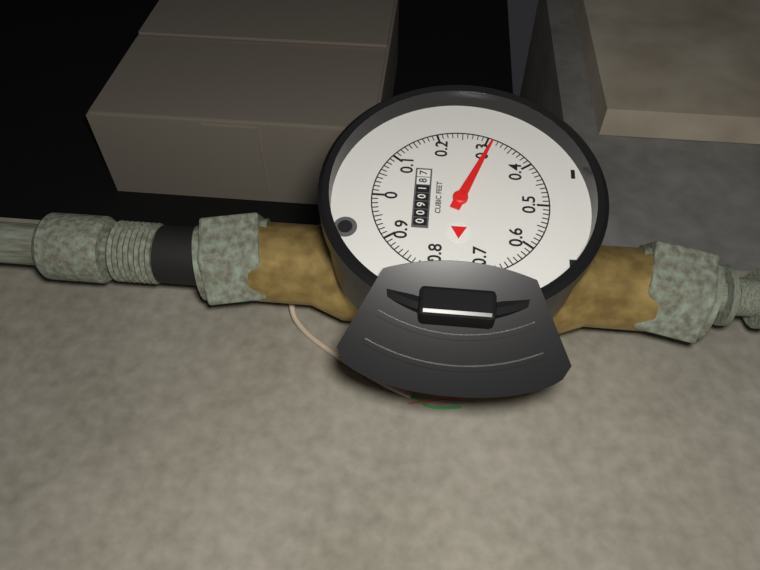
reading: 0.31 cubic feet
